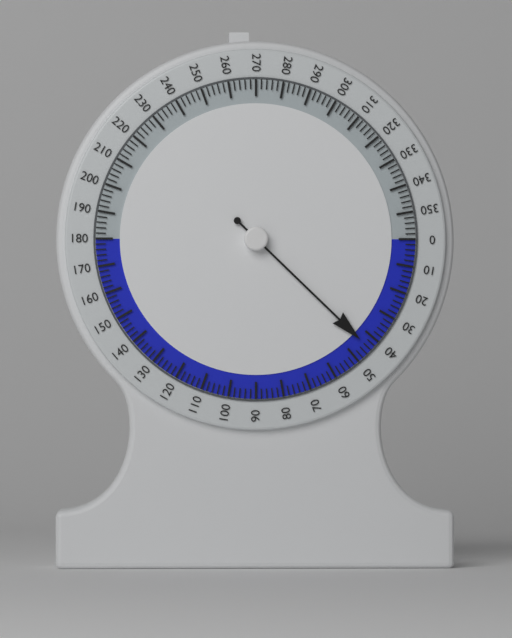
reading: 44 (no unit)
